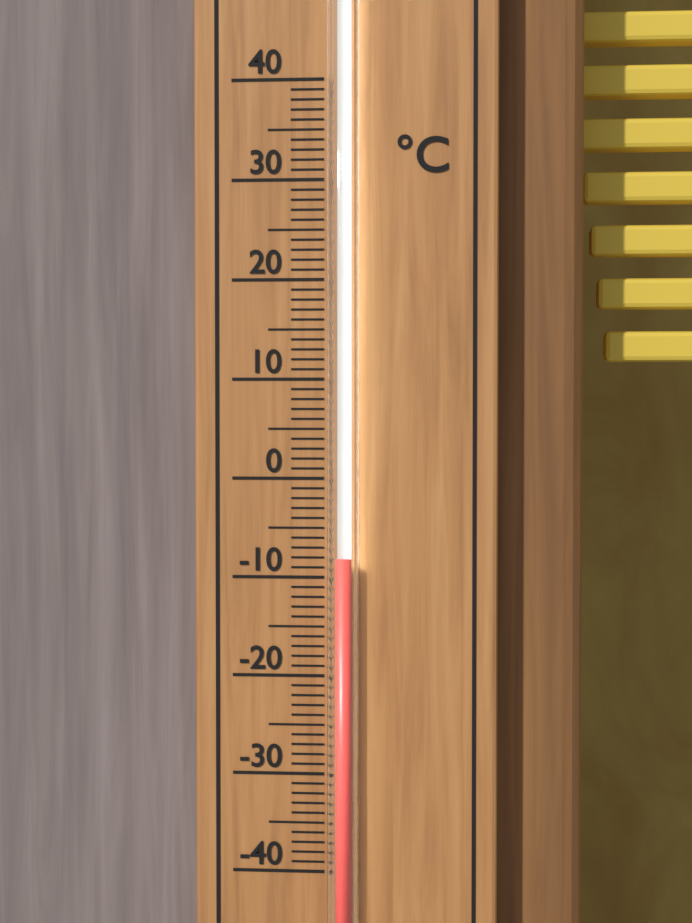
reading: -8 °C
